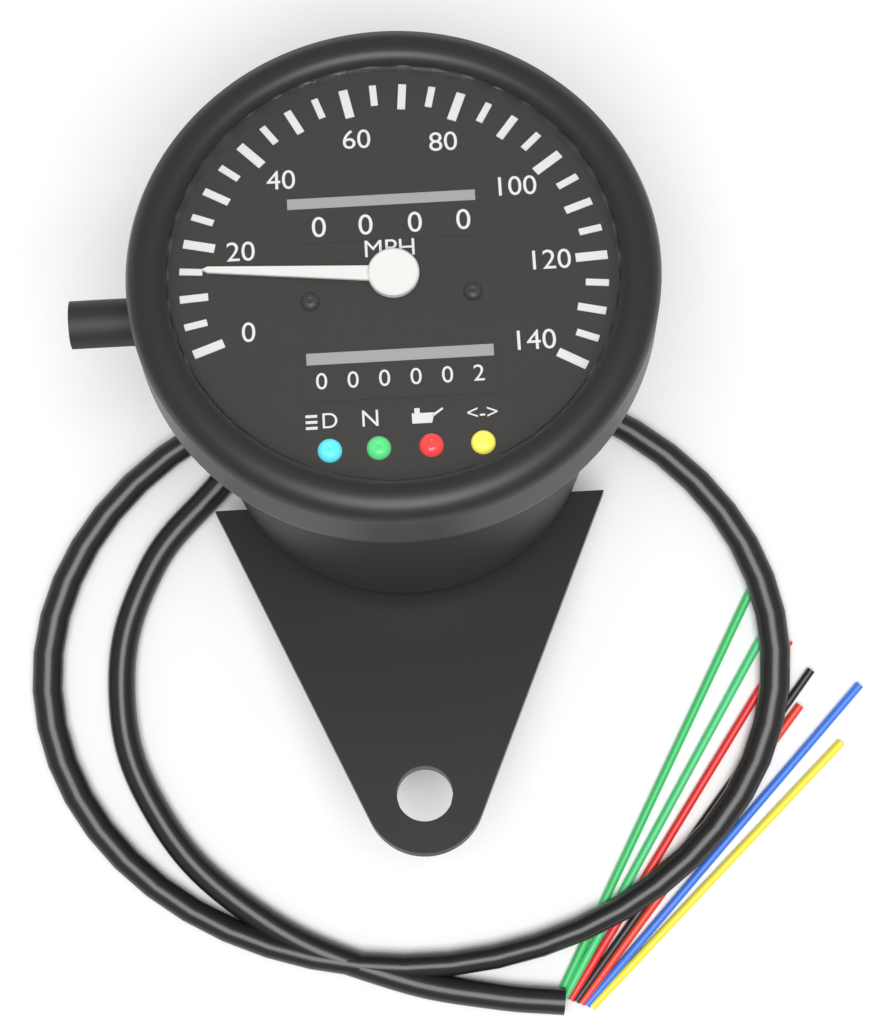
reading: 15 MPH
